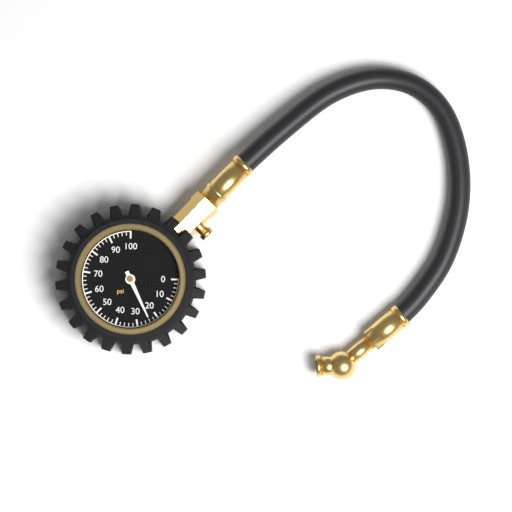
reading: 24 psi
